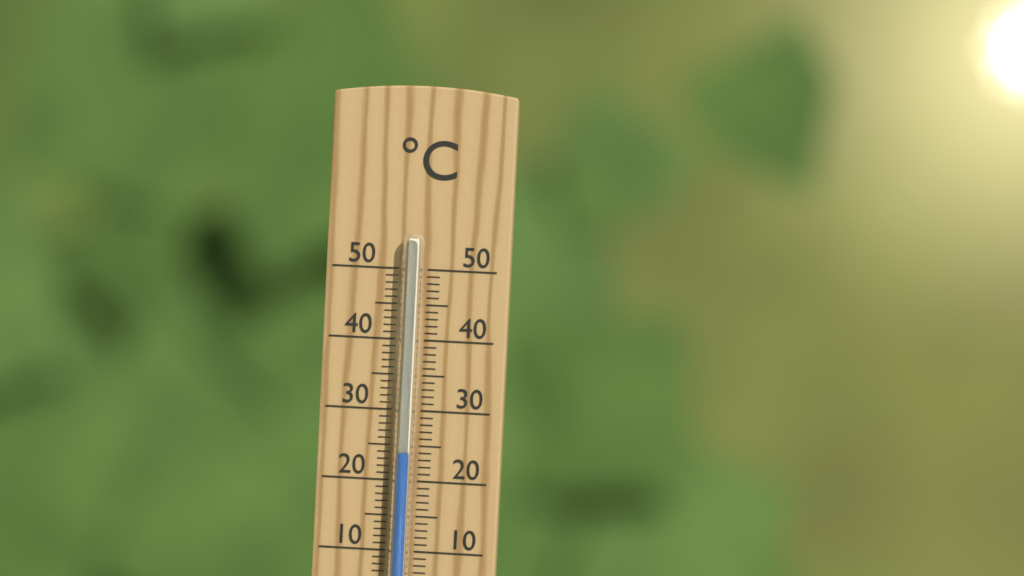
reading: 24 °C
